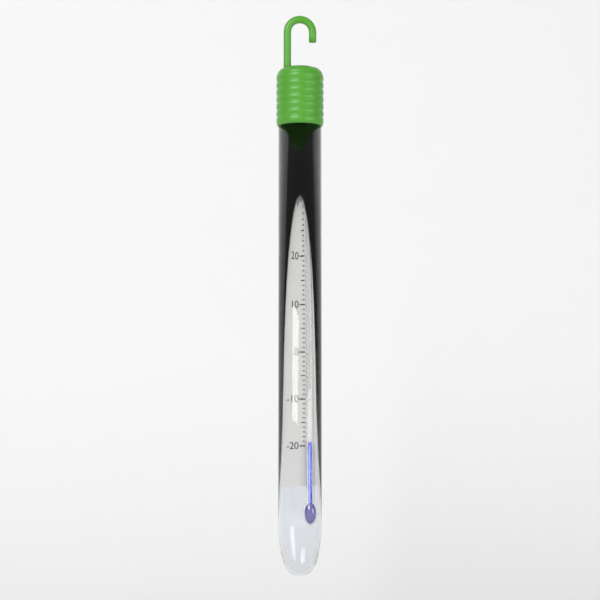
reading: -19 °C
